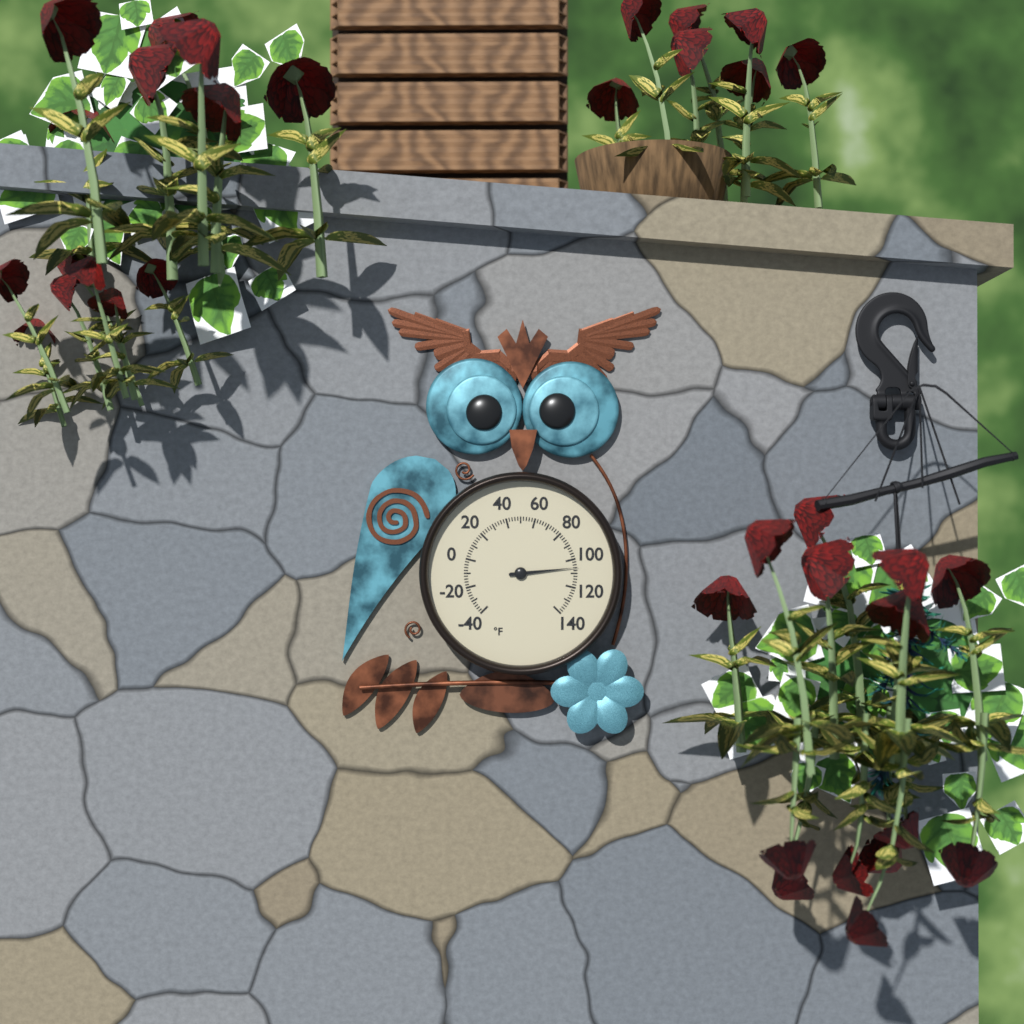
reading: 106 °F
